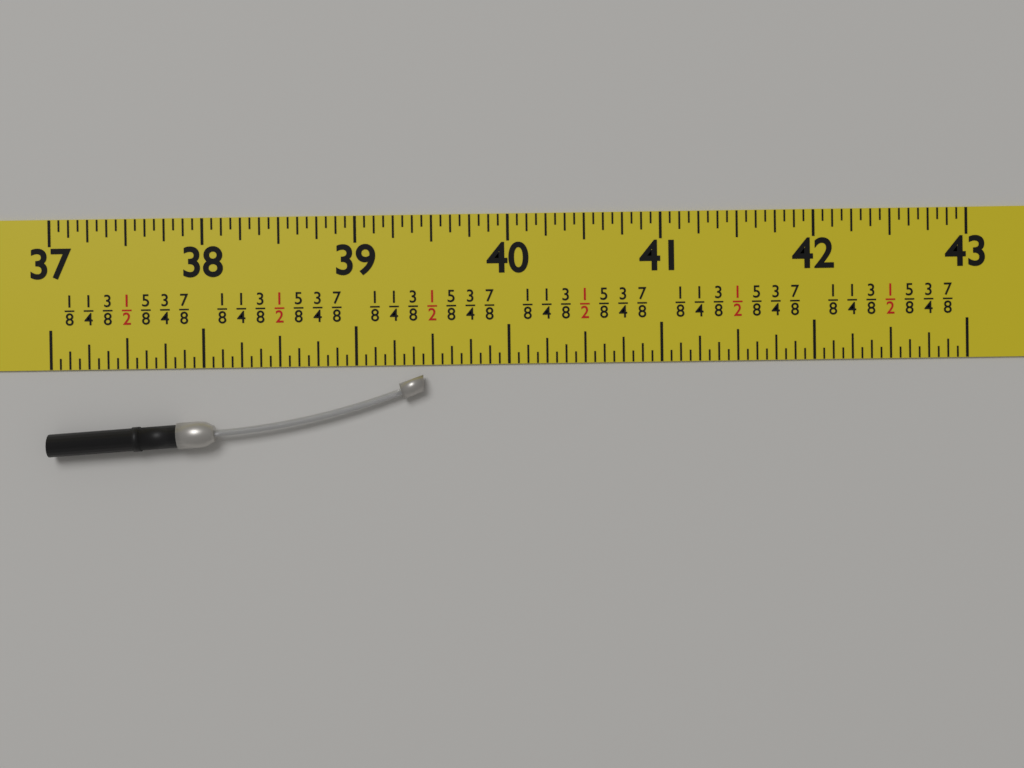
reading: 39.4375 in
